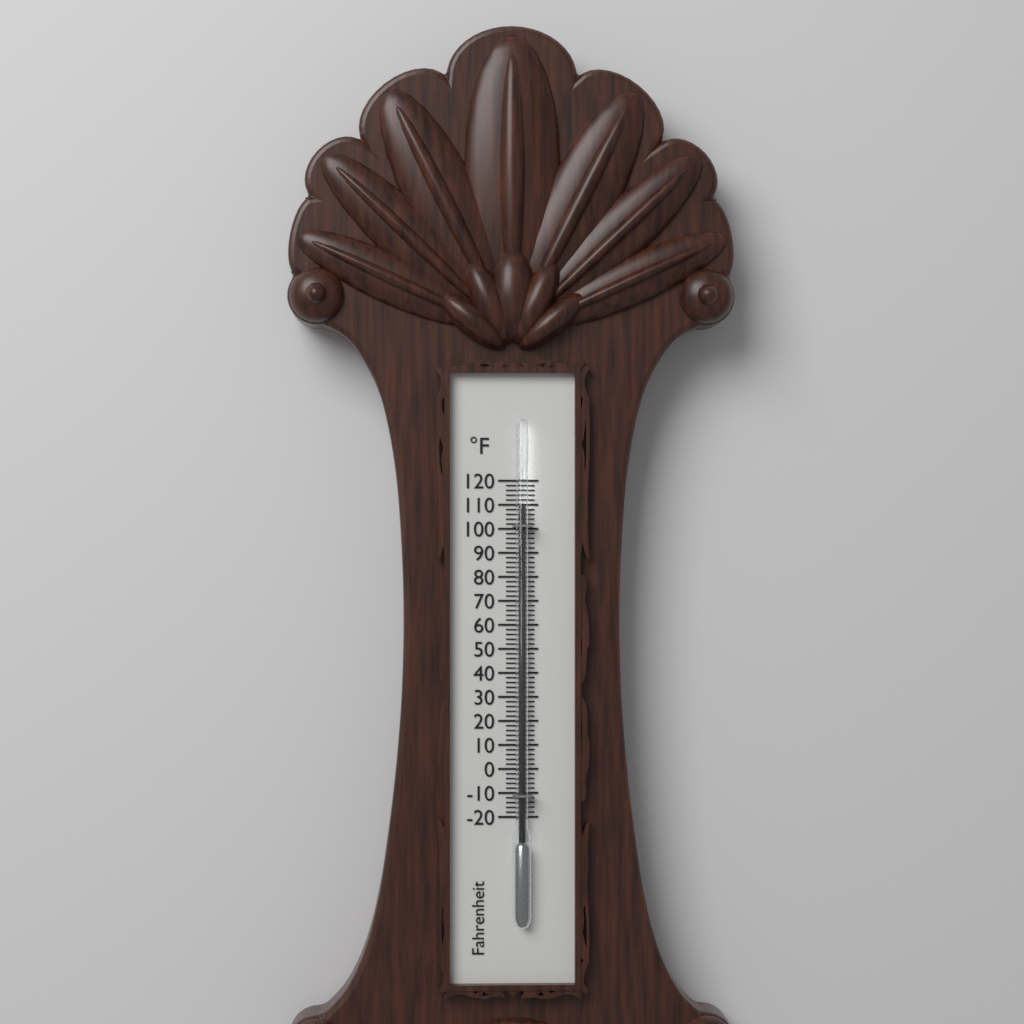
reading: 110 °F
